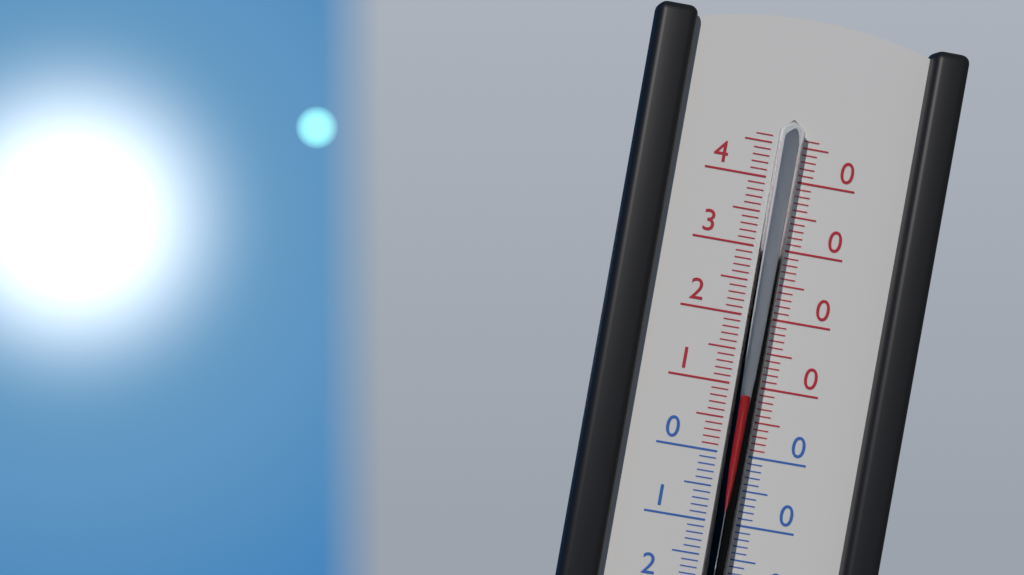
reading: 9 °C
